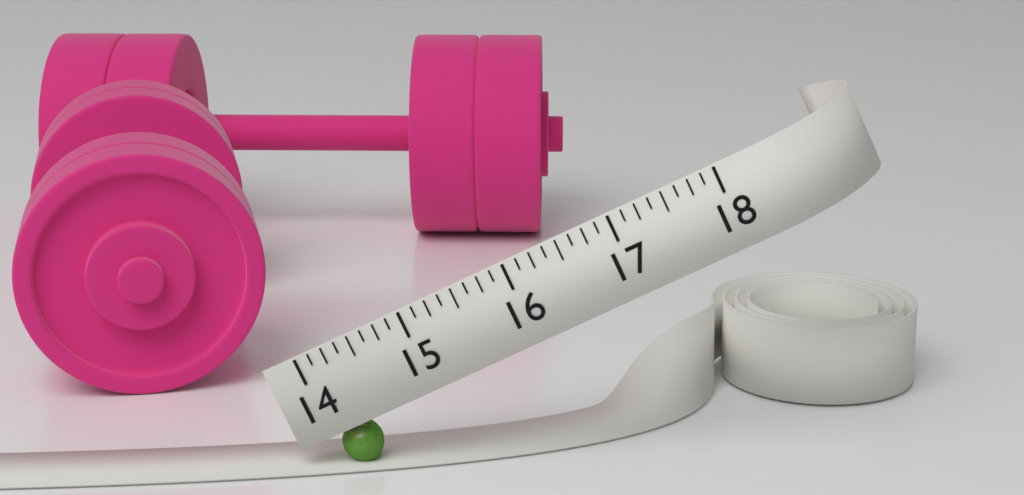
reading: 14.375 (no unit)
